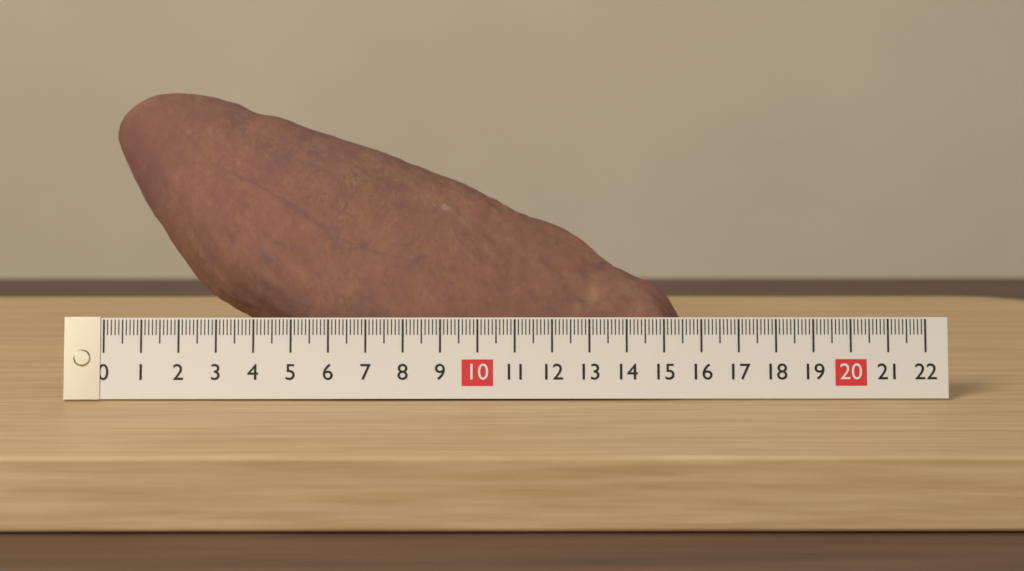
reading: 15.6 (no unit)
